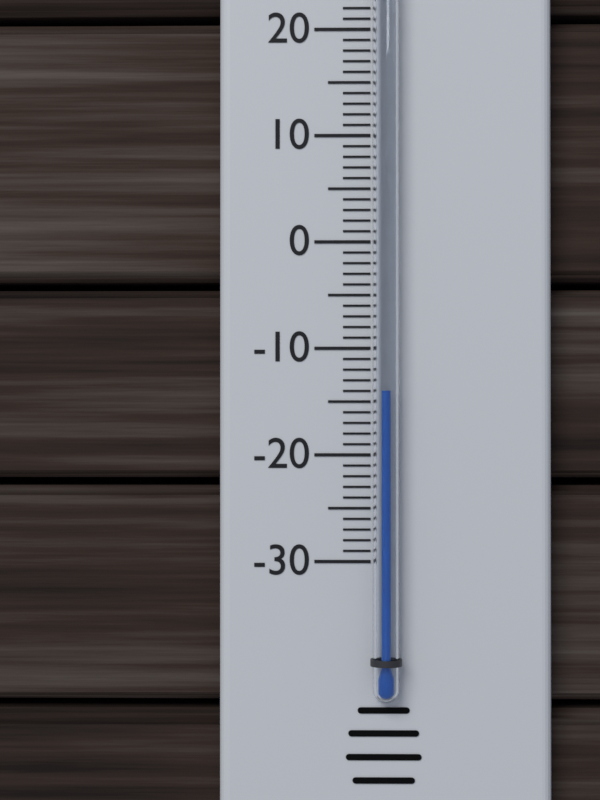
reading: -14 °C
